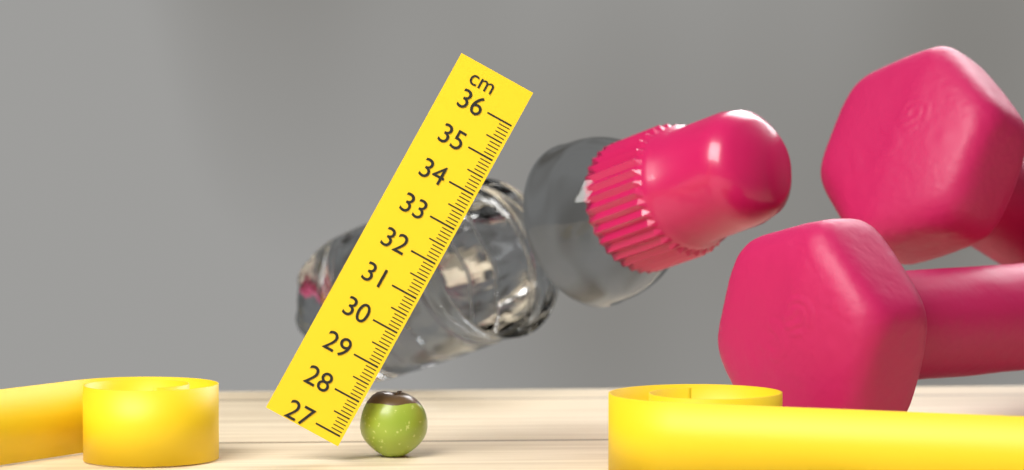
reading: 28.7 cm
